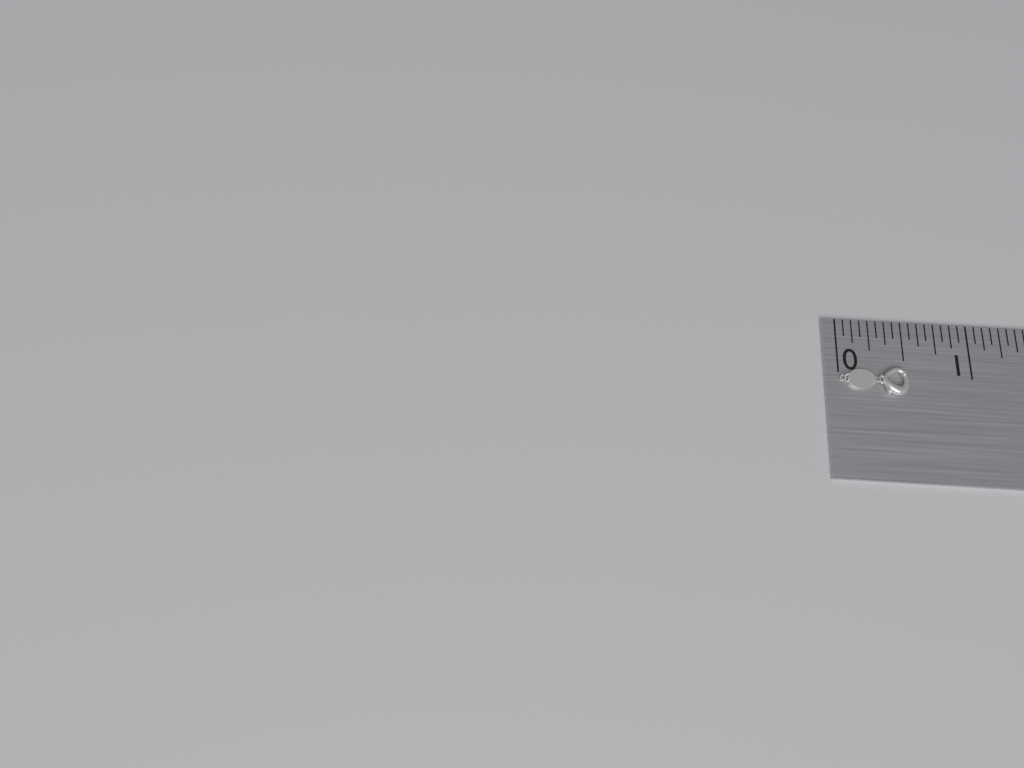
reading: 0.5000 in
